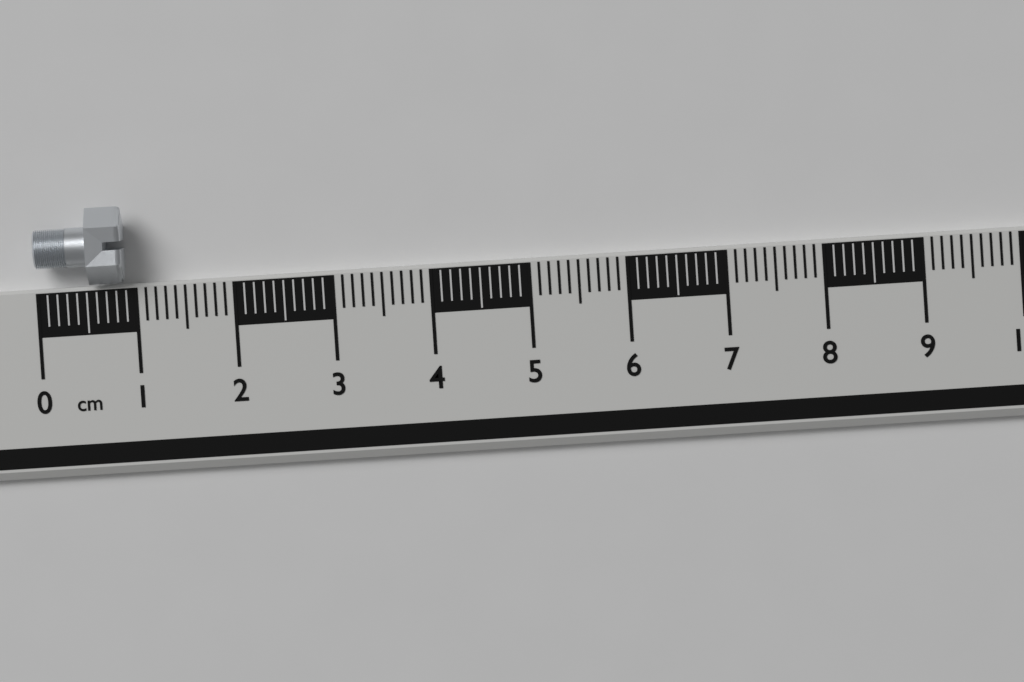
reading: 0.9 cm
